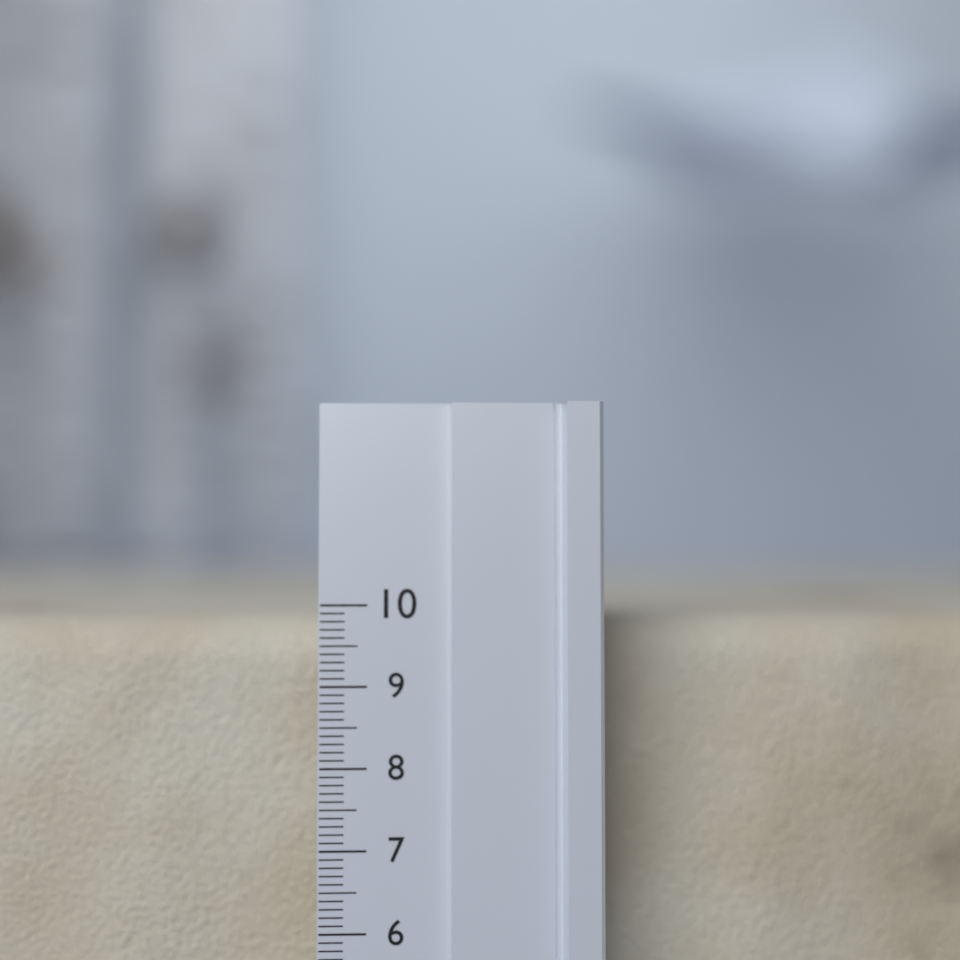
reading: 9.8 (no unit)
